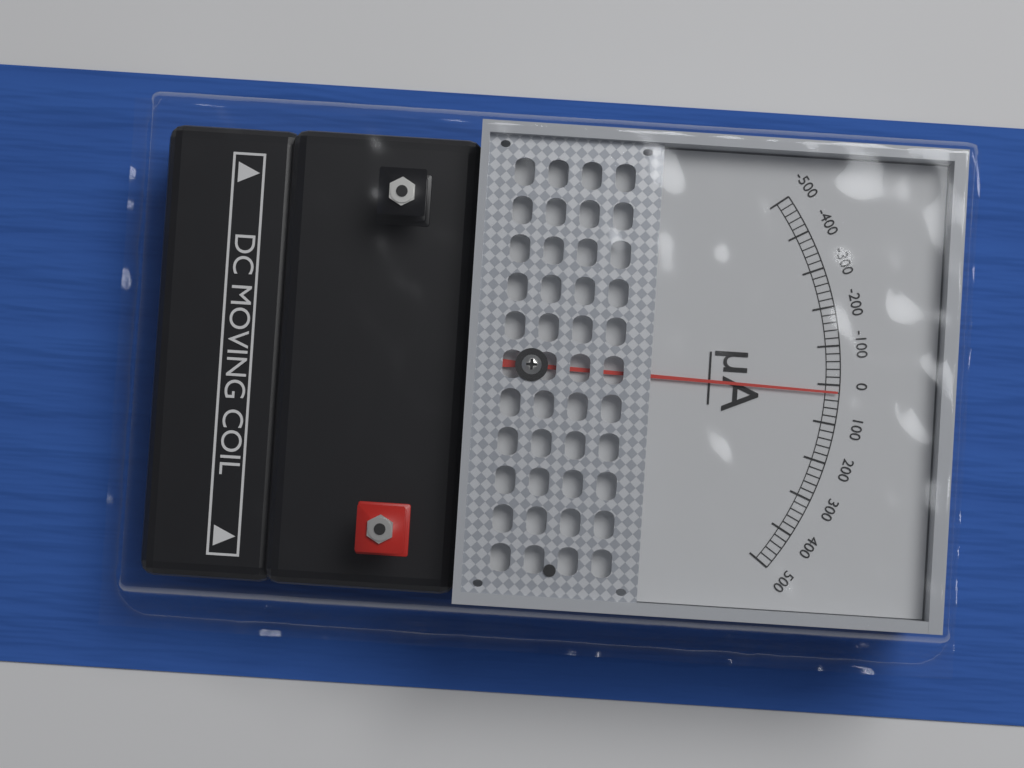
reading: 20 µA
